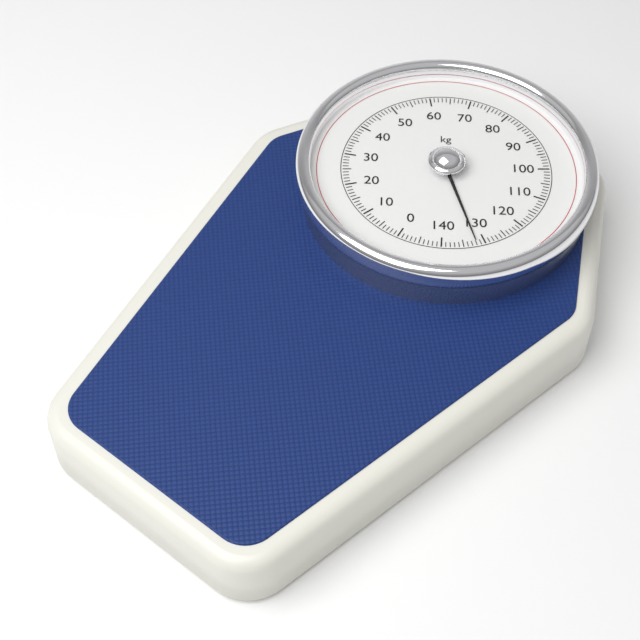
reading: 132 kg
